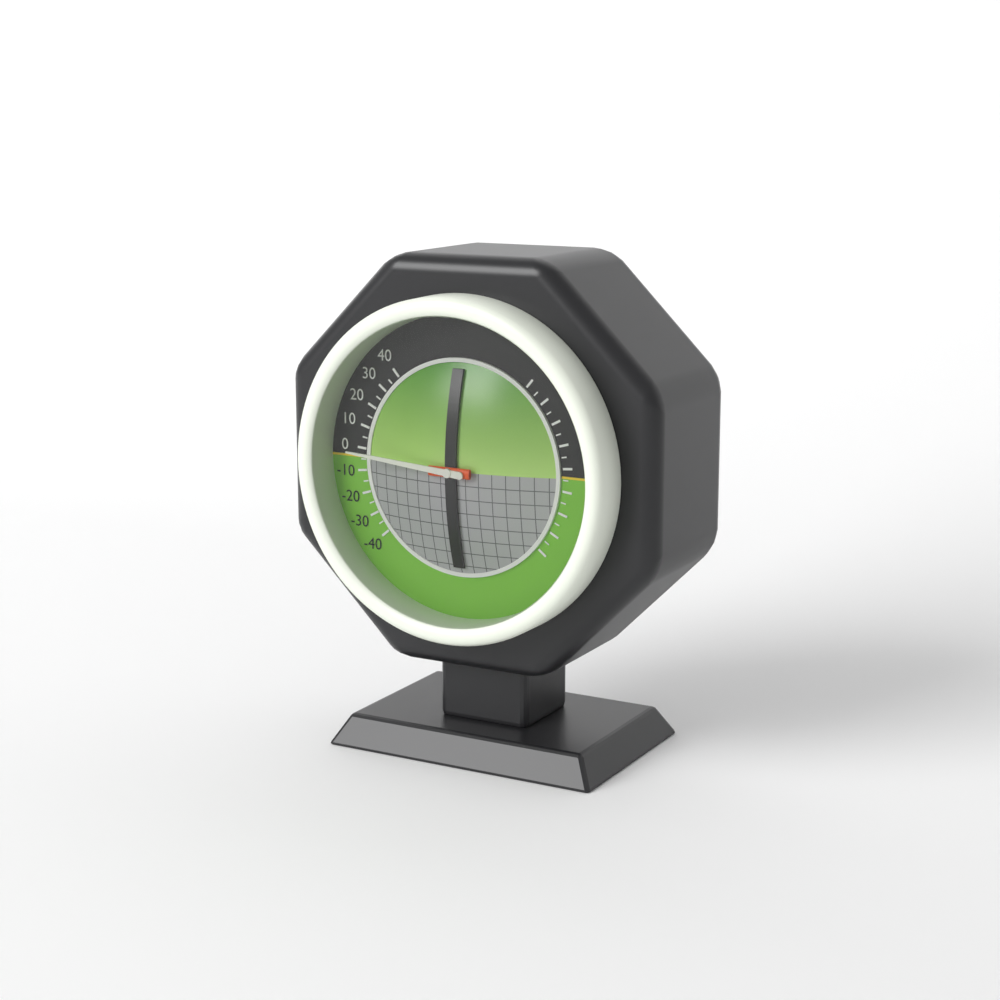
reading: 0 (no unit)
